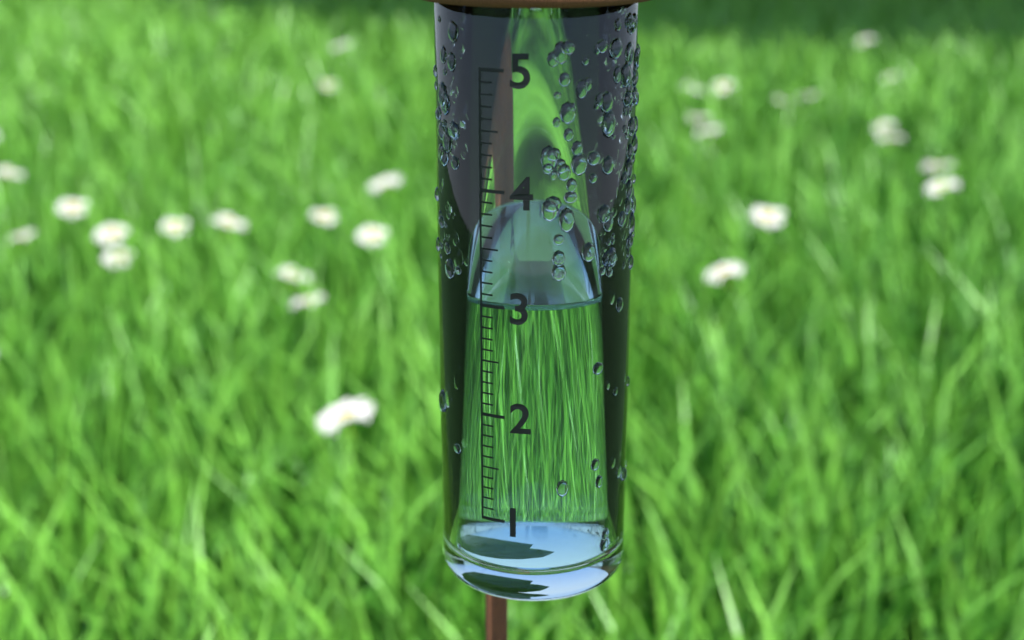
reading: 3.0 (no unit)
